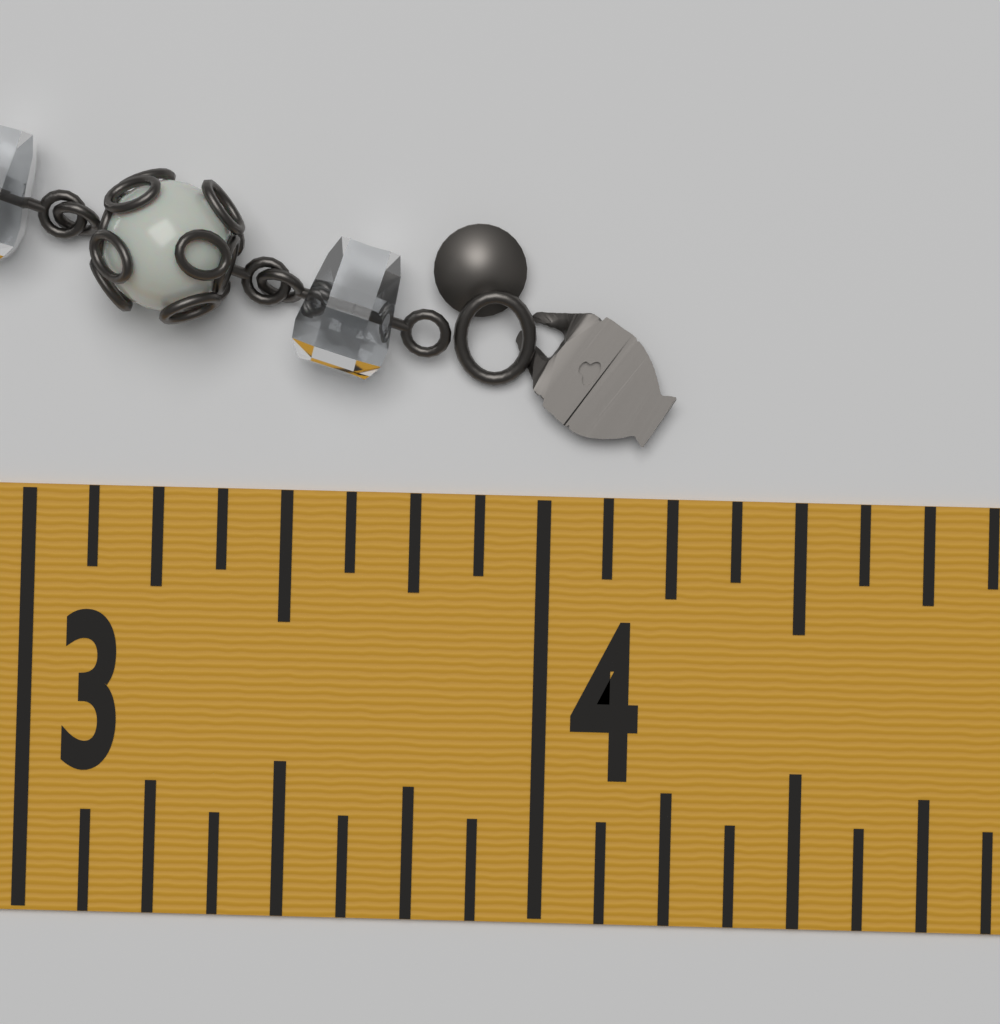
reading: 4.250 in
